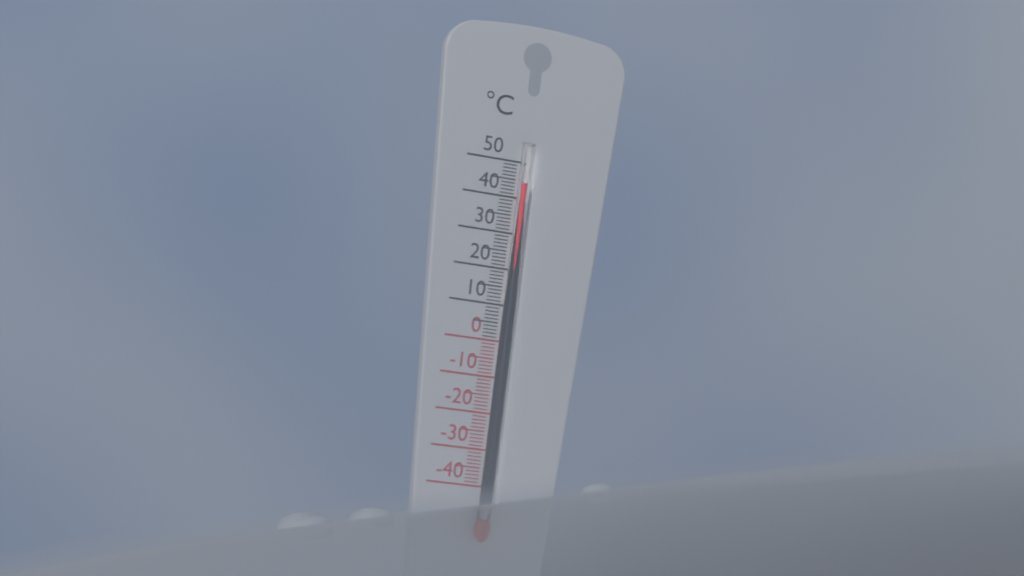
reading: 44 °C
